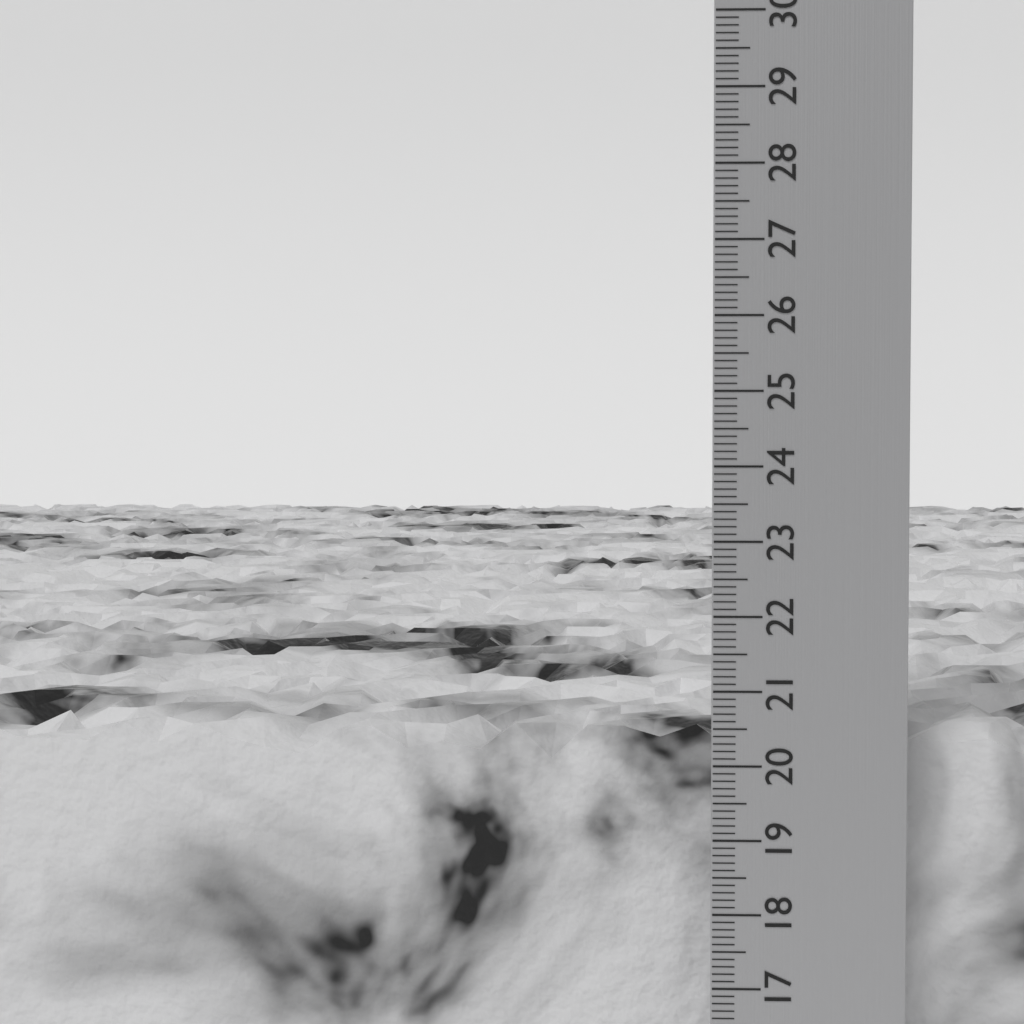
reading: 20.4 cm
